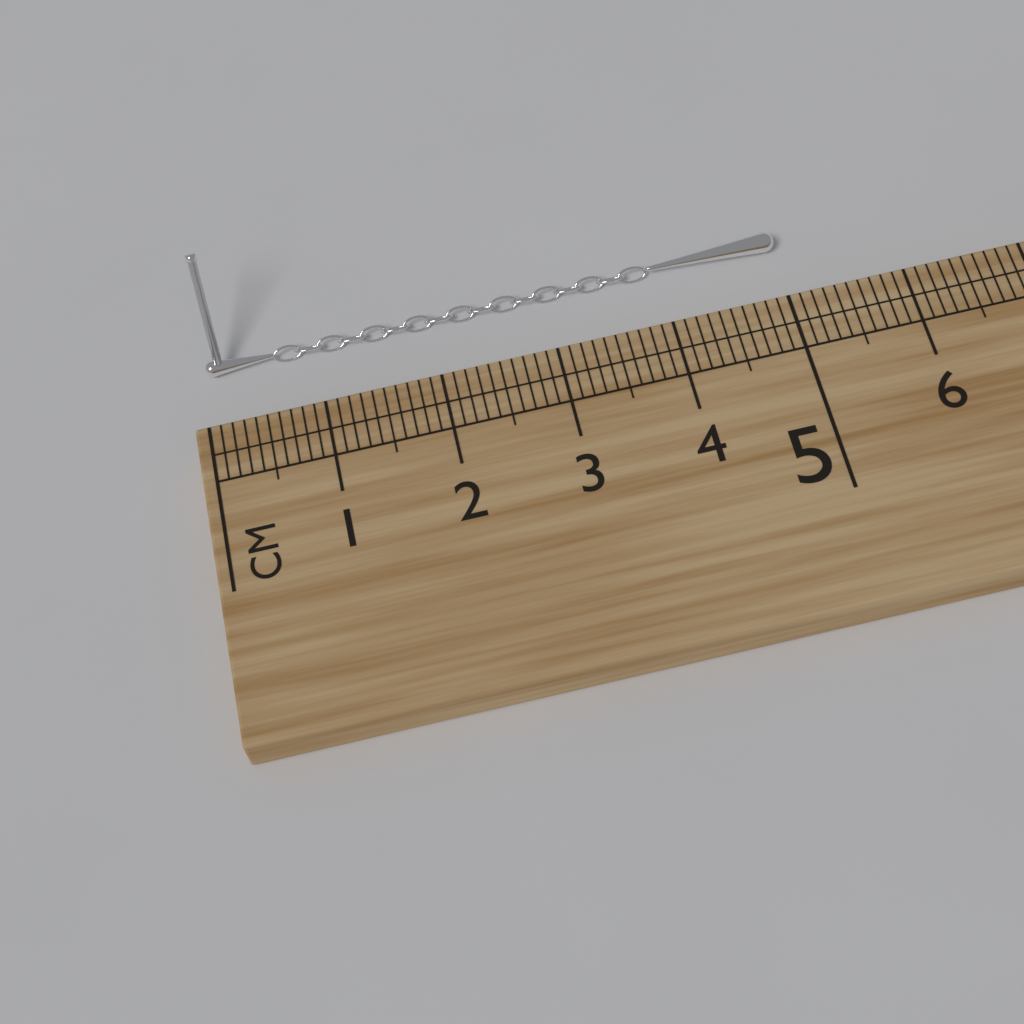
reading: 5.1 cm
